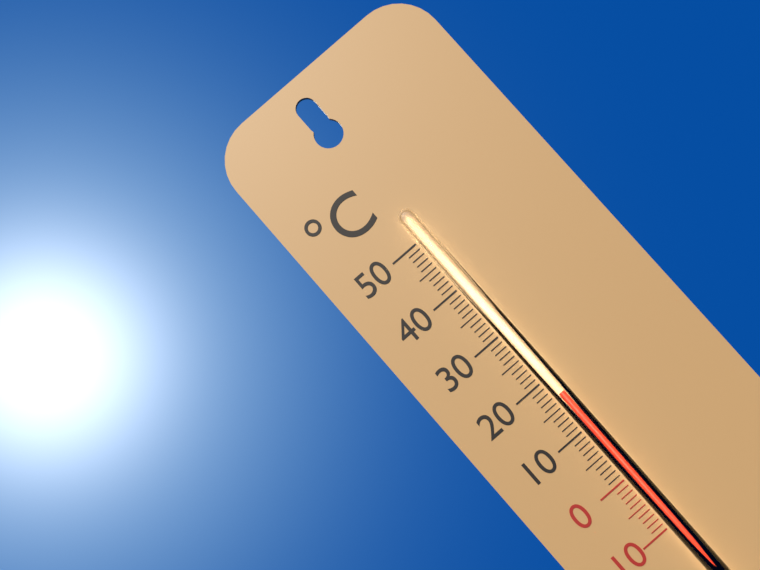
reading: 17 °C
